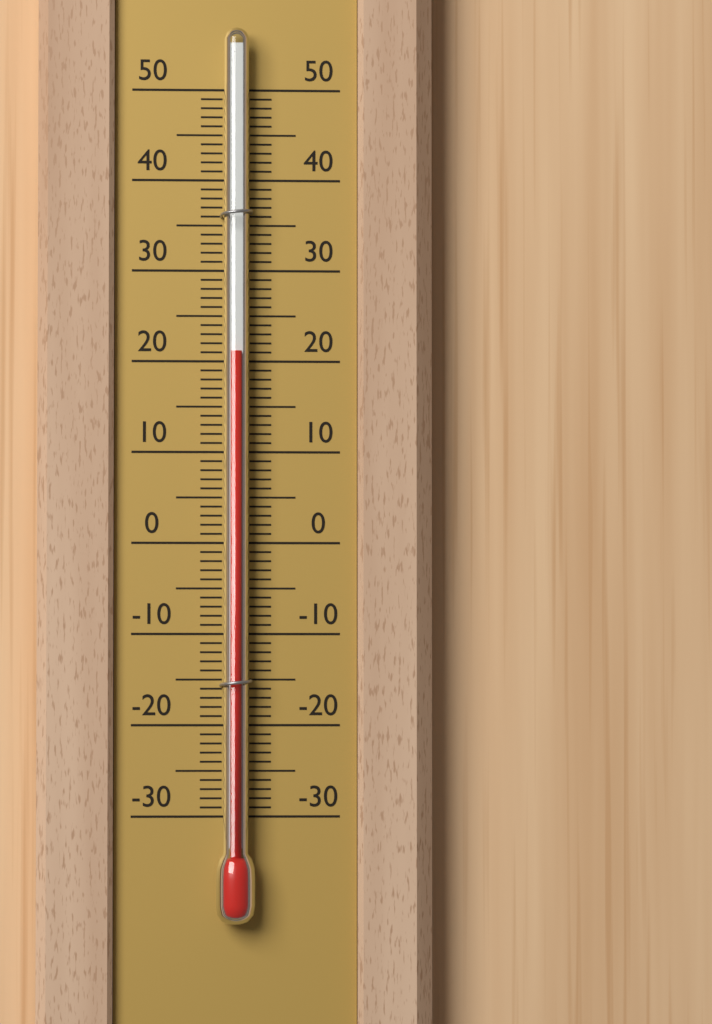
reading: 21 (no unit)
